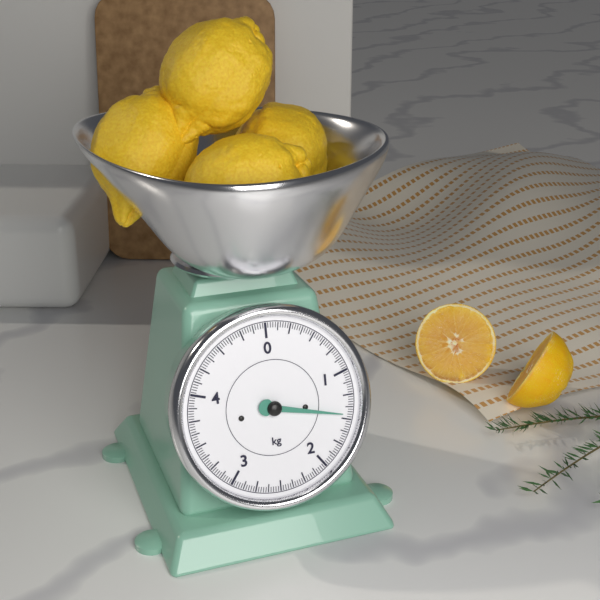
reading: 1.450 kg
